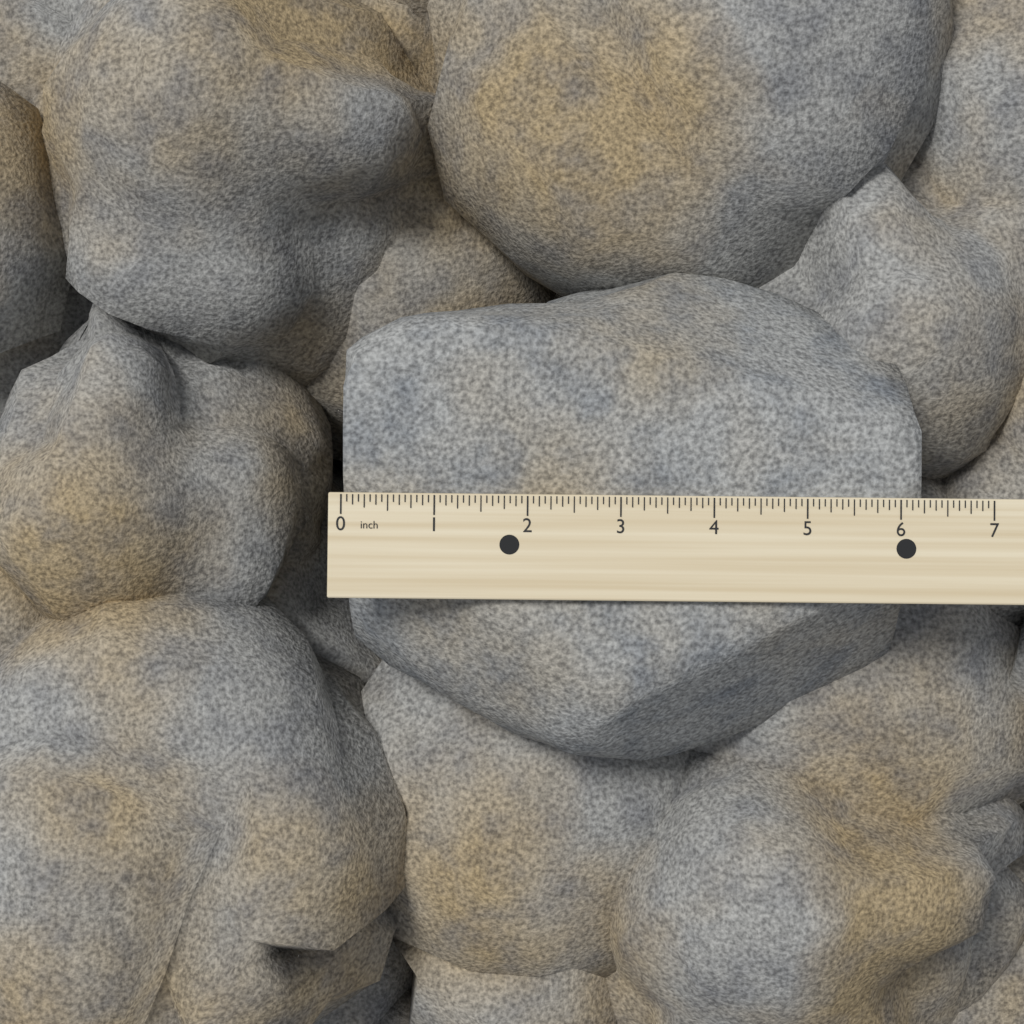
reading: 6.2500 inch
